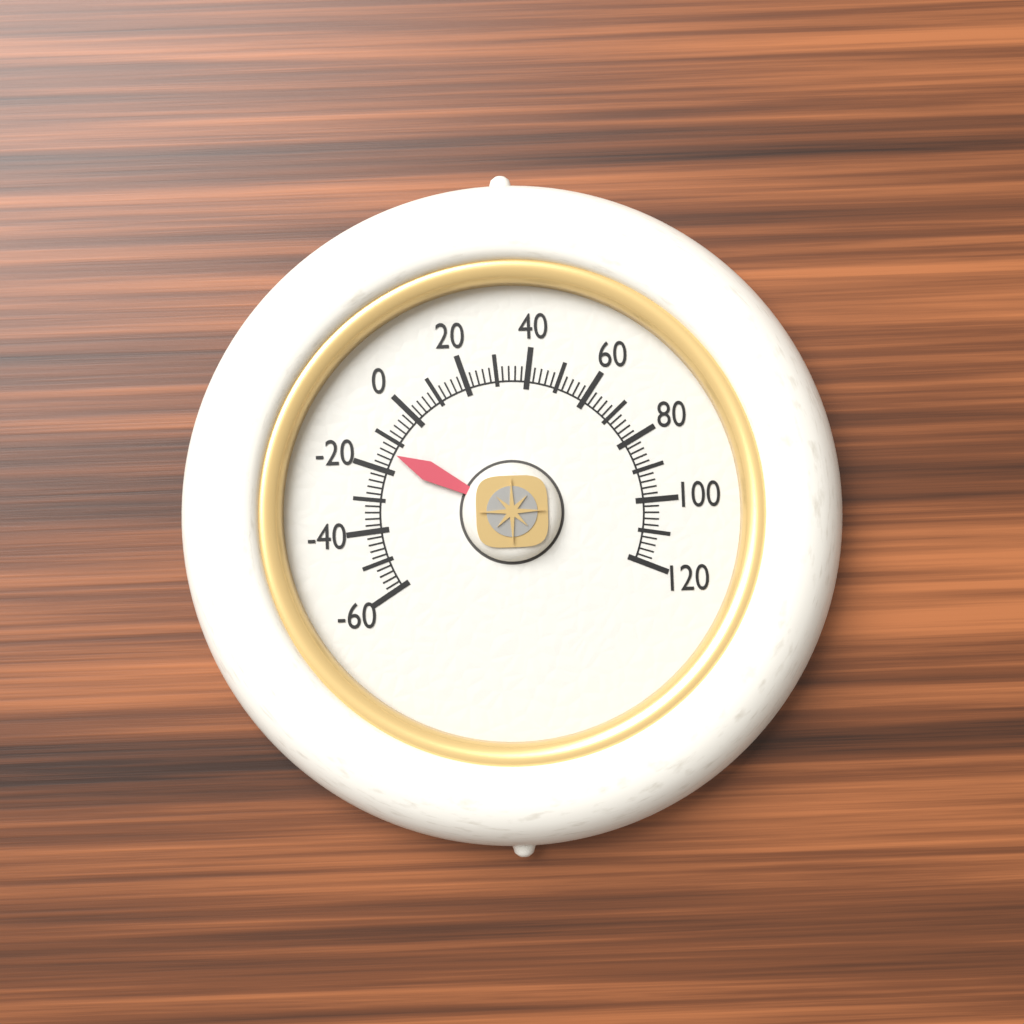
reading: -14 (no unit)
